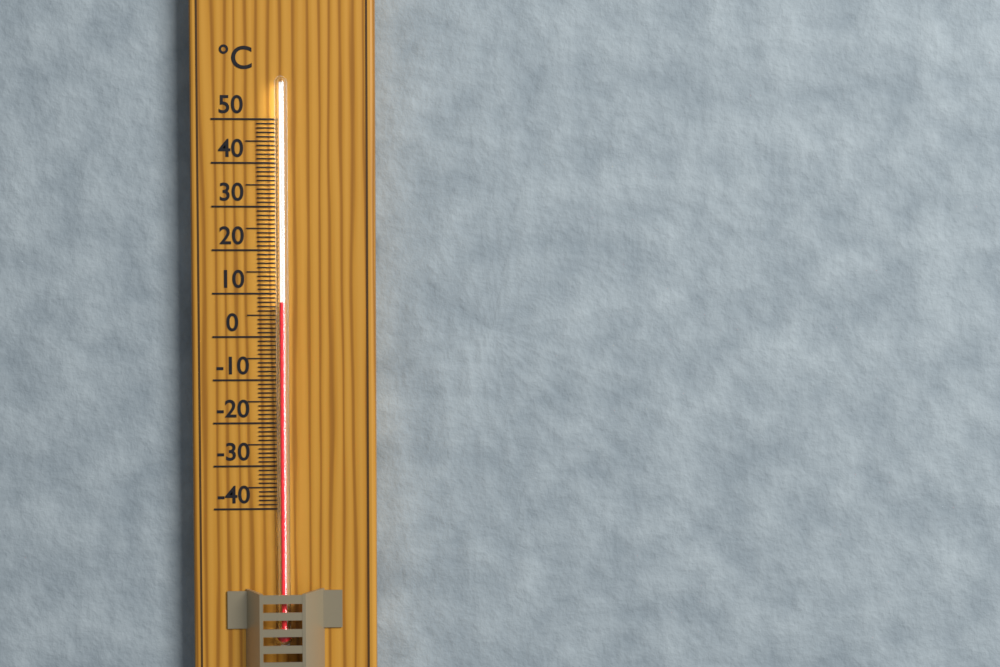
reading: 8 °C
